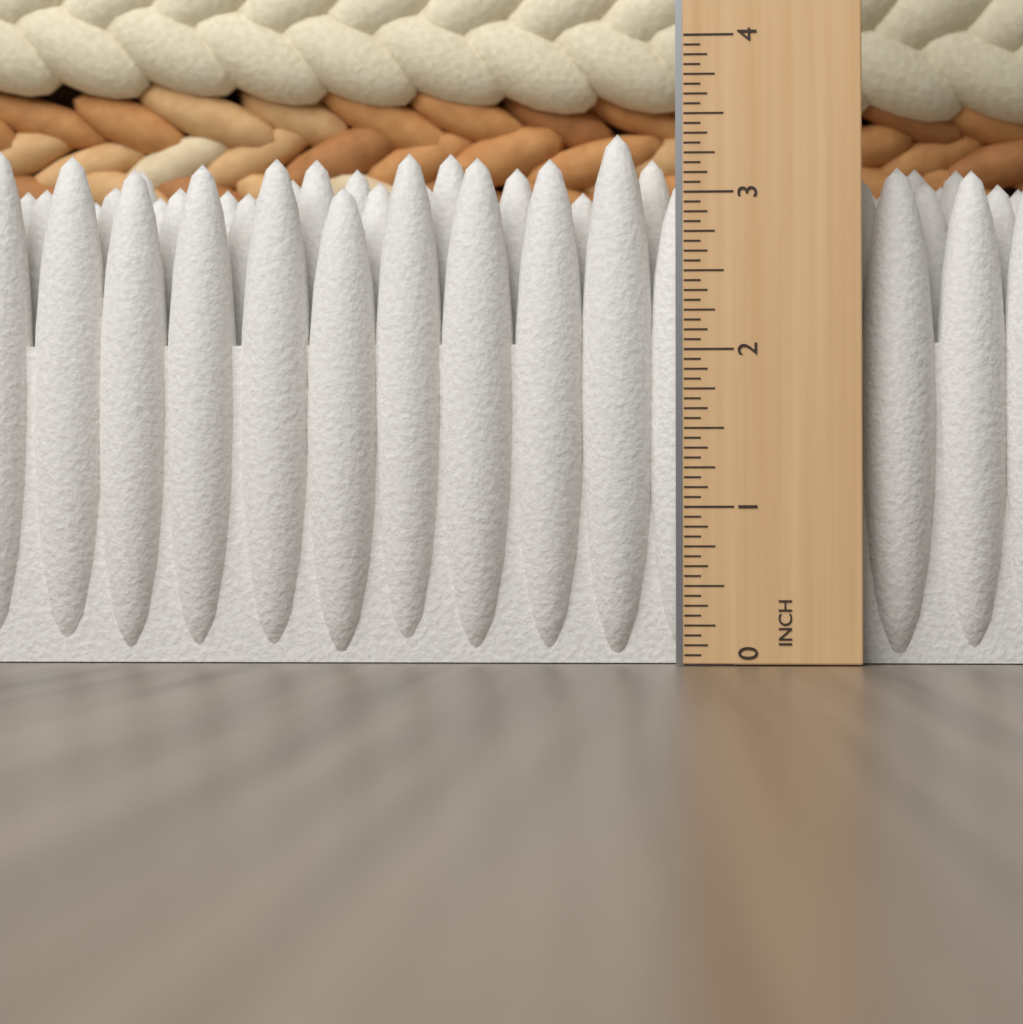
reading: 3.4375 in
